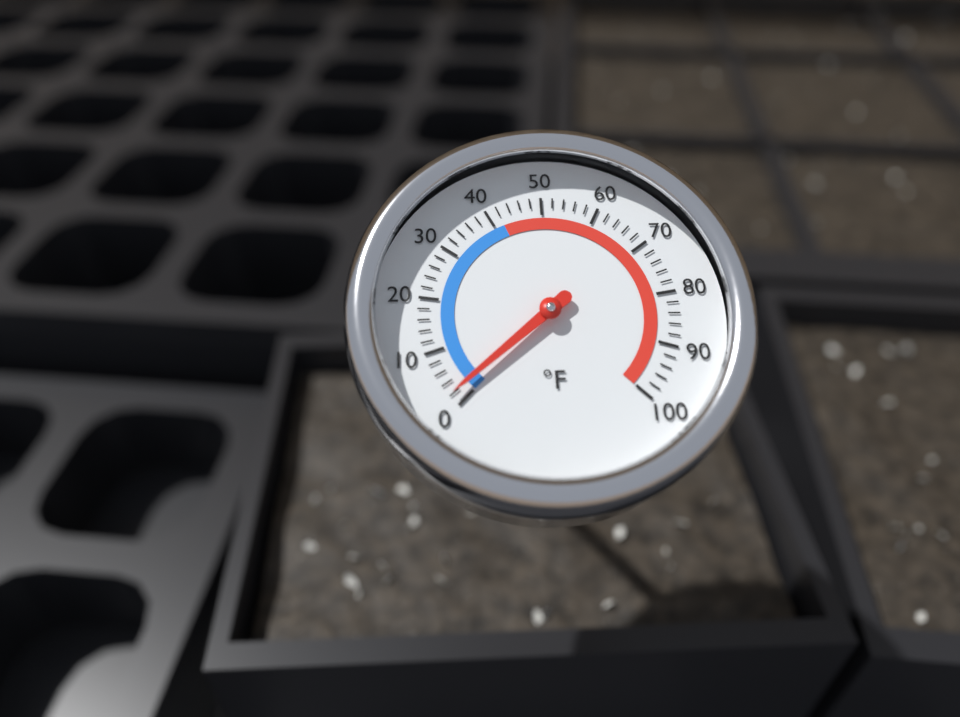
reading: 2 °F
